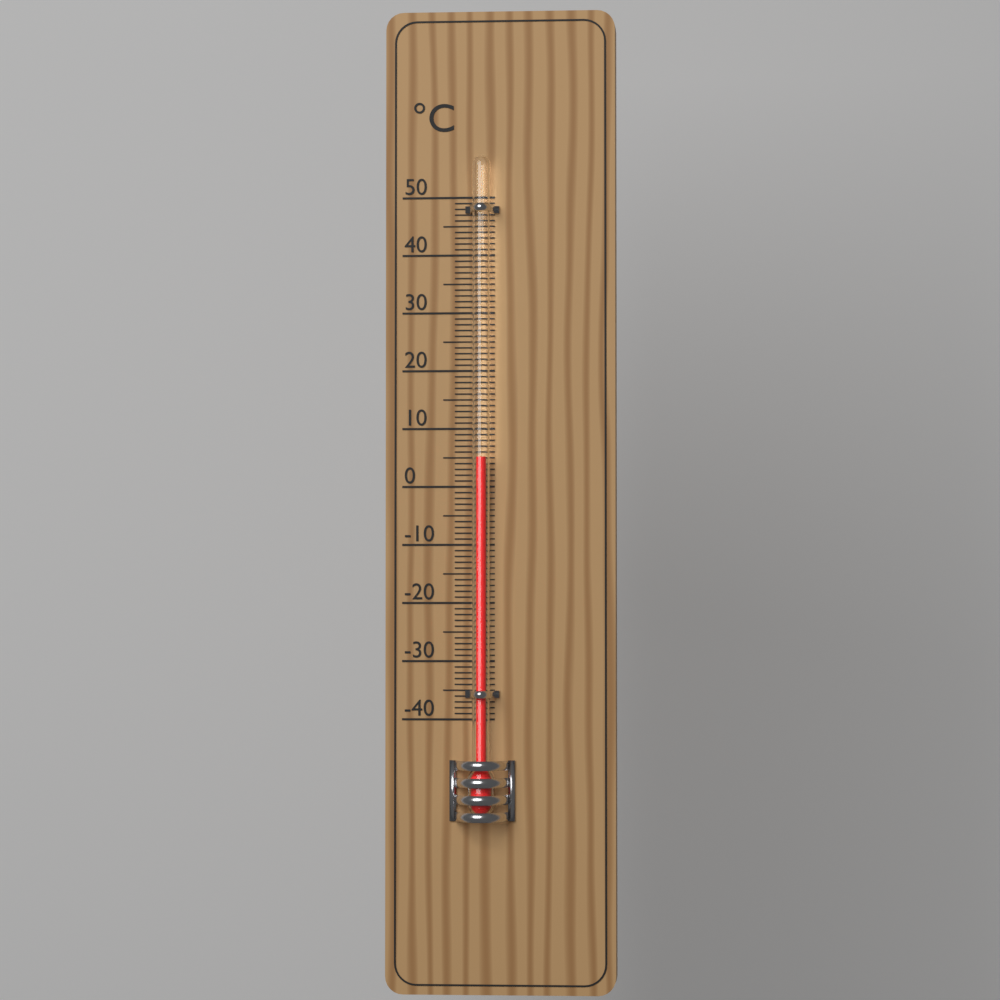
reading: 5 °C
